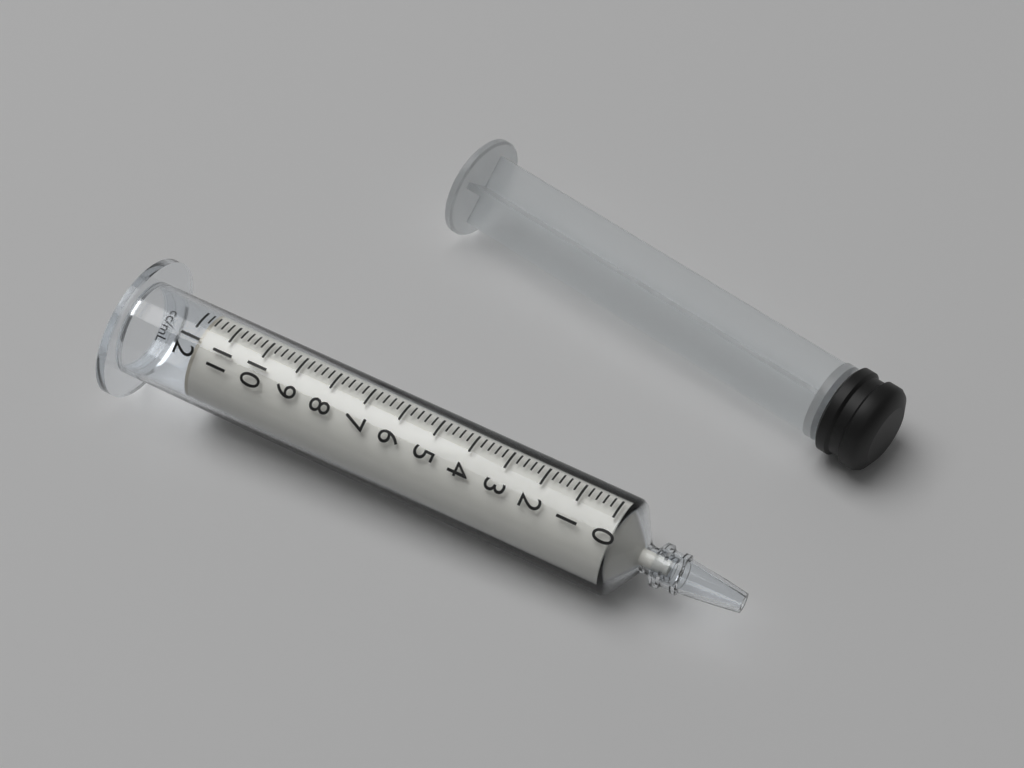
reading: 11.8 ml
